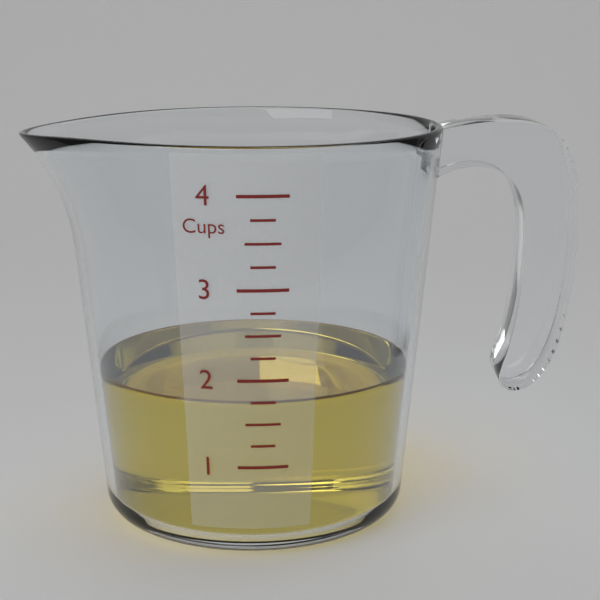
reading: 1.75 cups
